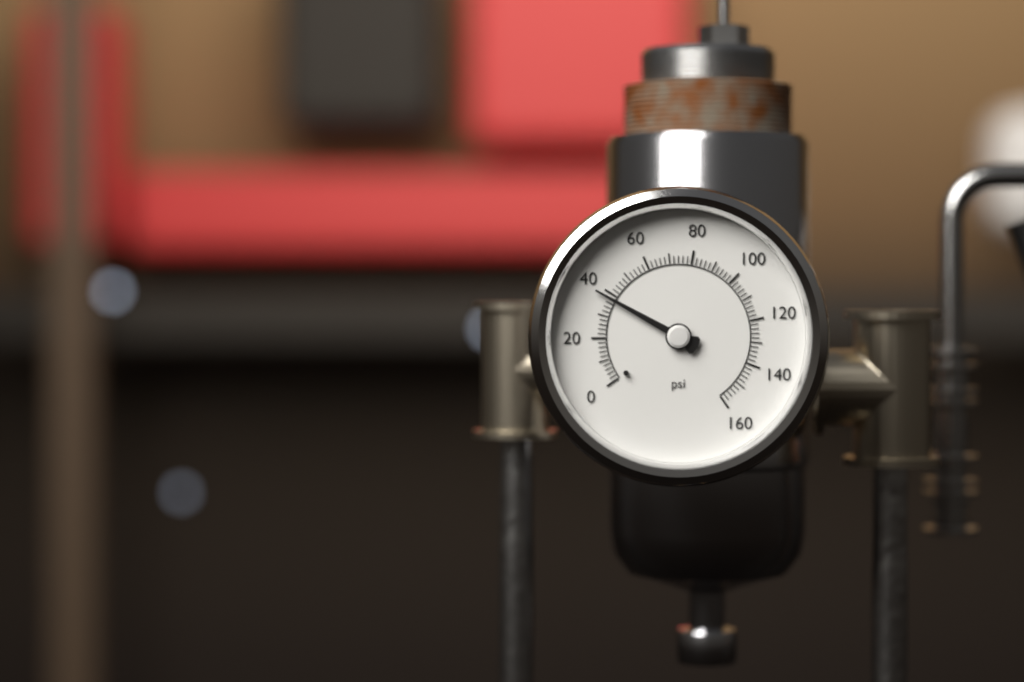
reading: 38 psi
